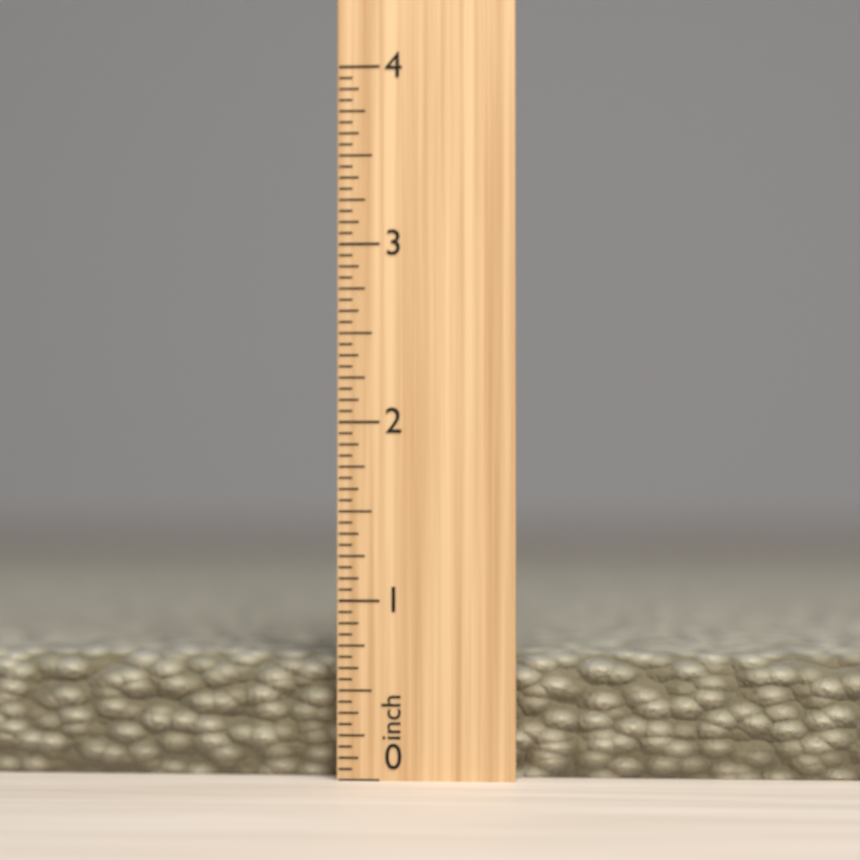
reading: 0.6875 inch
